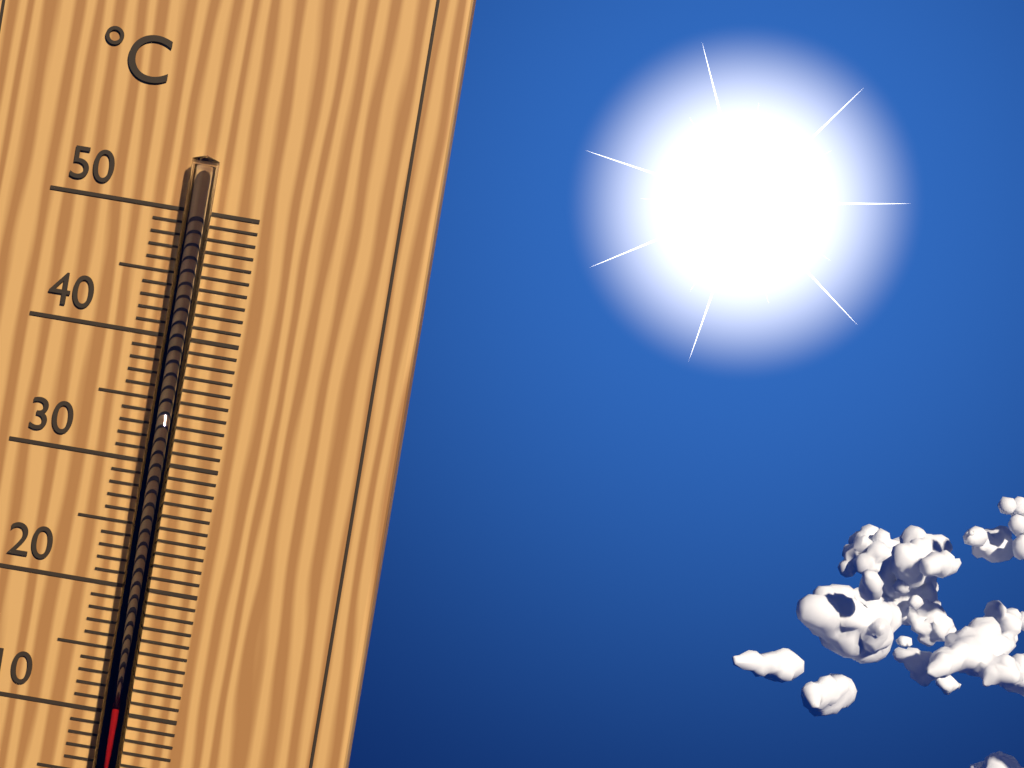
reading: 11 °C
